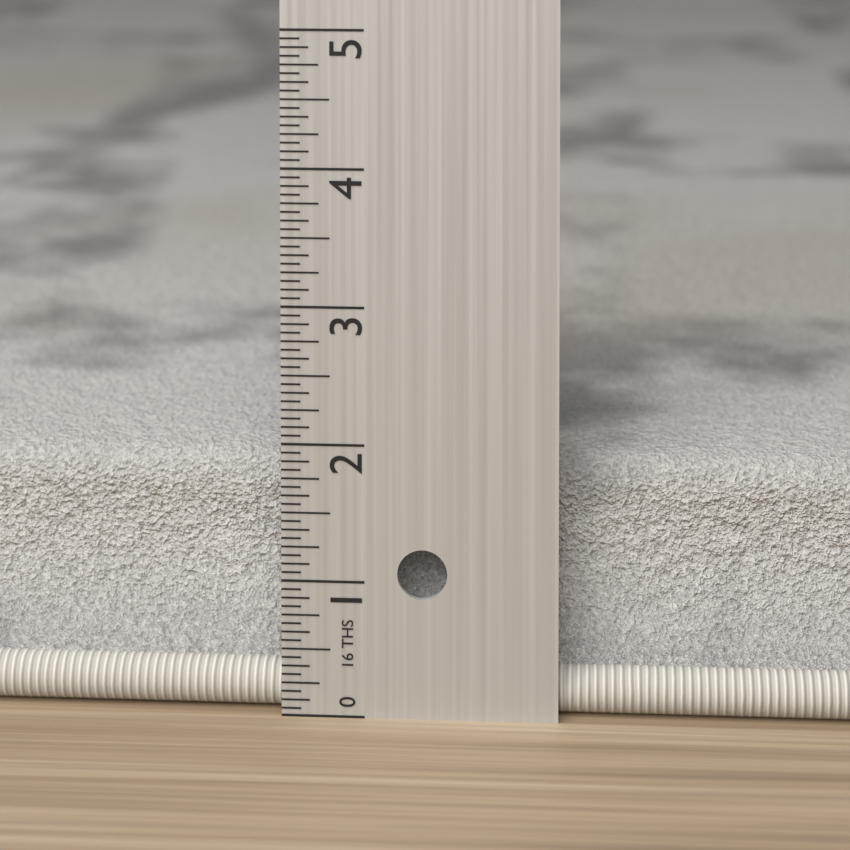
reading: 1.8125 in
